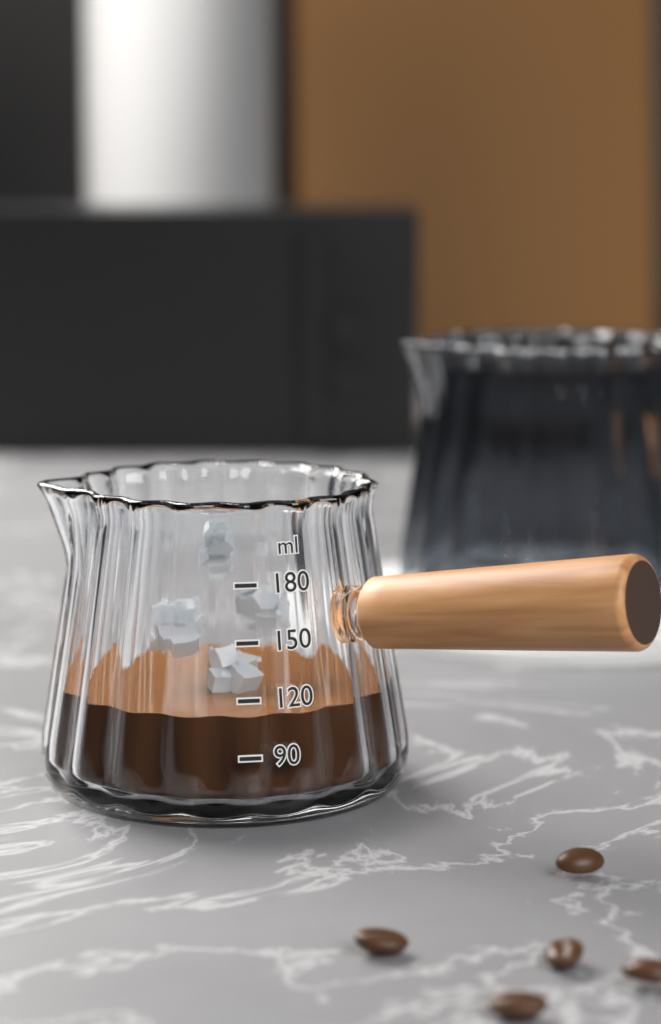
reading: 110 ml
